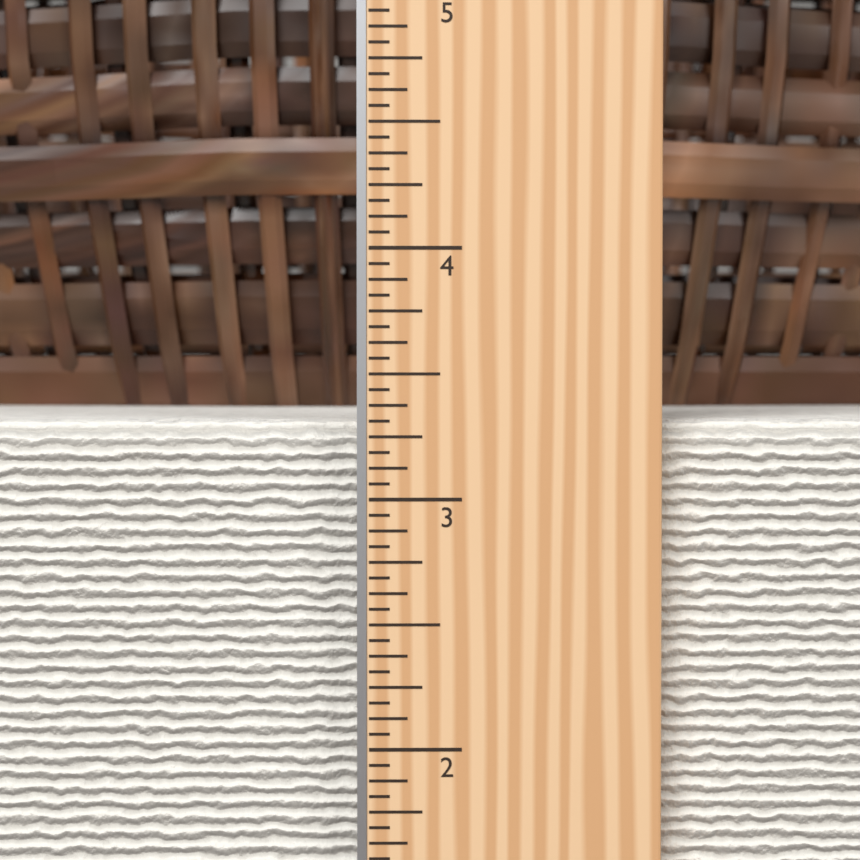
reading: 3.3125 in
